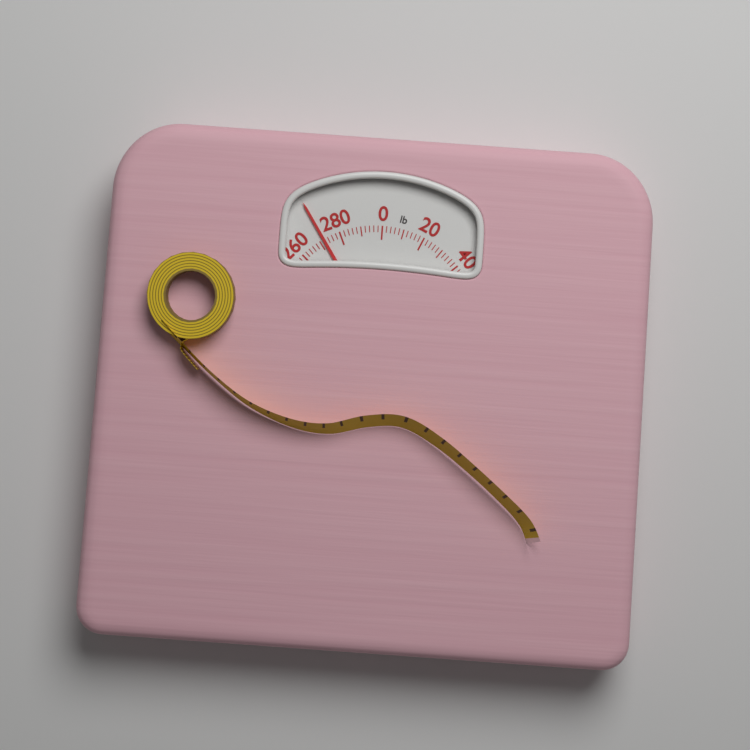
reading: 272 lb
